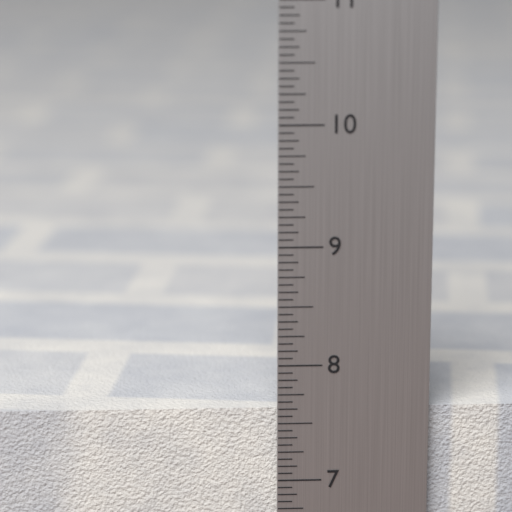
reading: 7.6250 in
